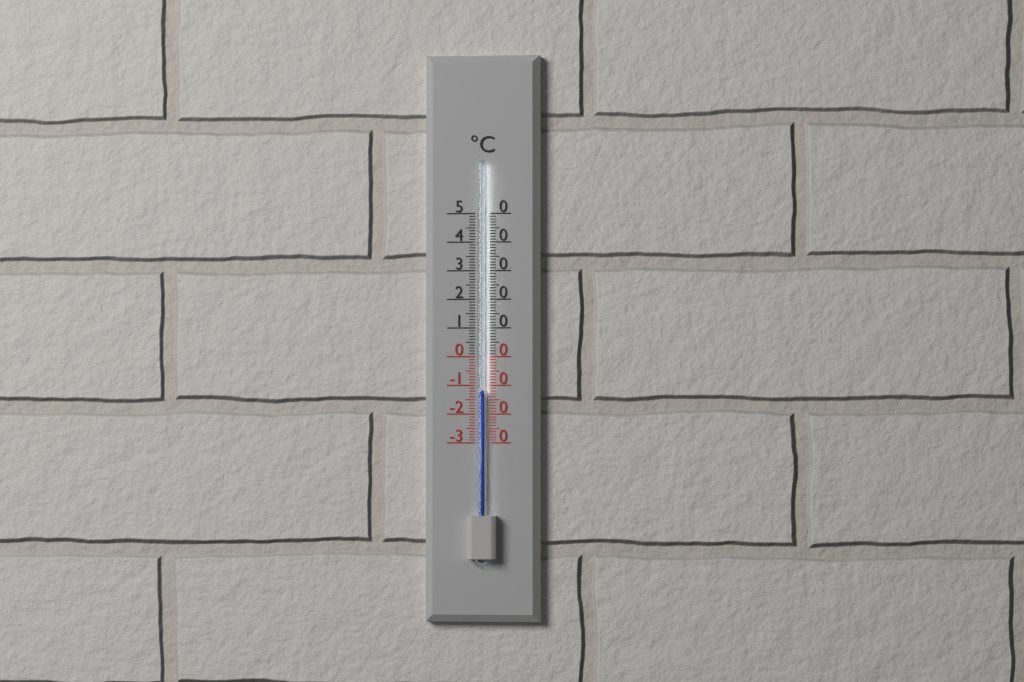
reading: -12 °C
